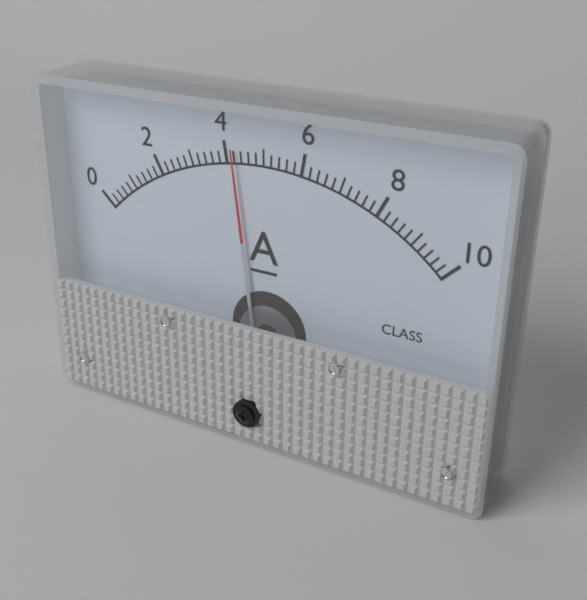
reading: 4.2 A
